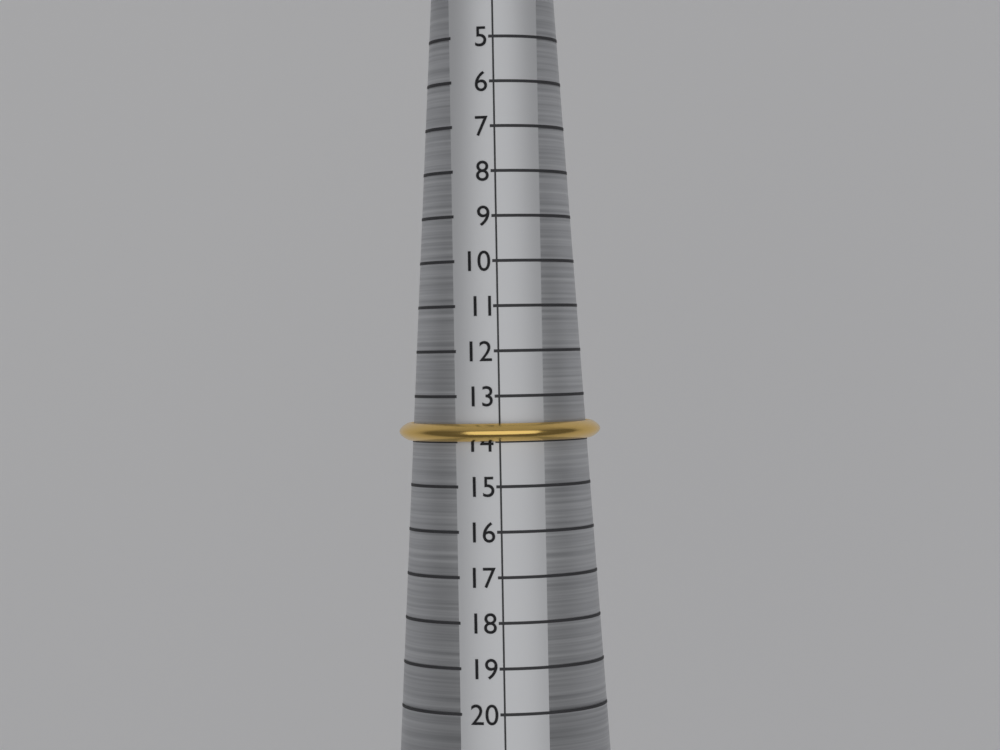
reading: 14 (no unit)
